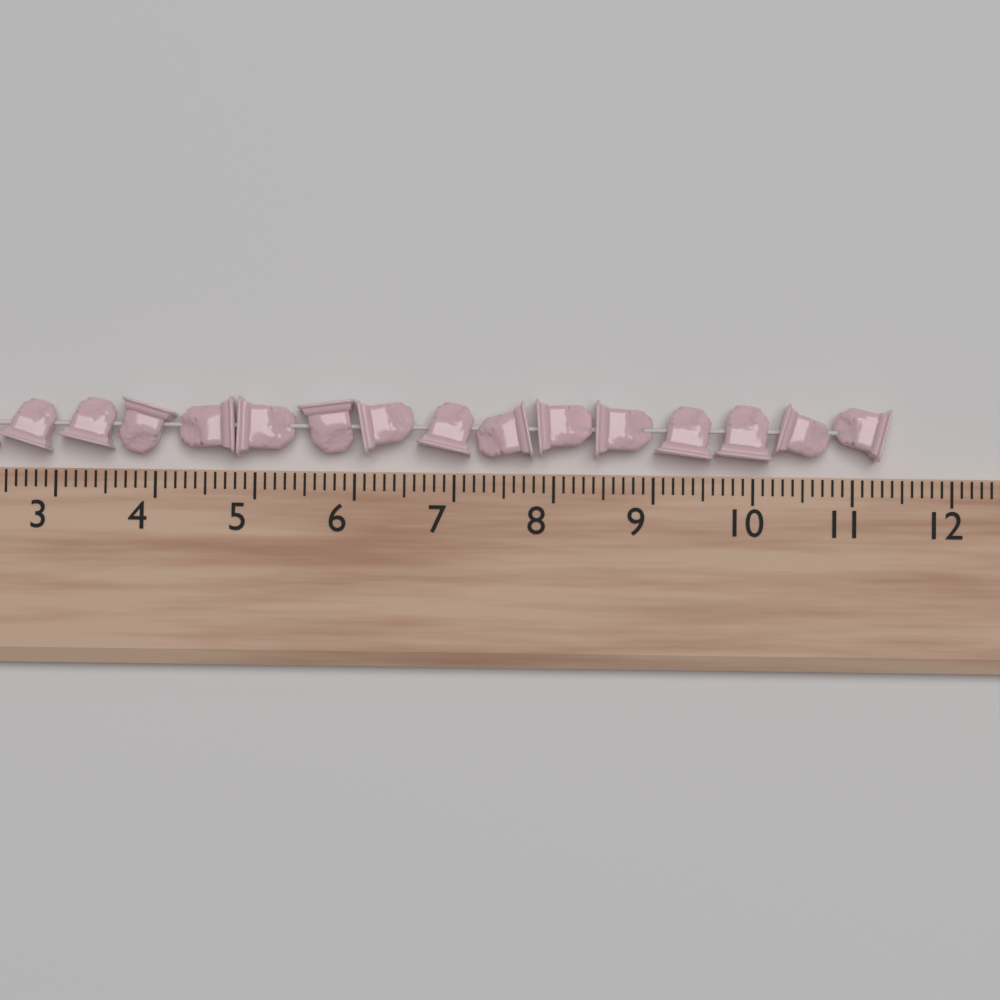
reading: 11.4 (no unit)
